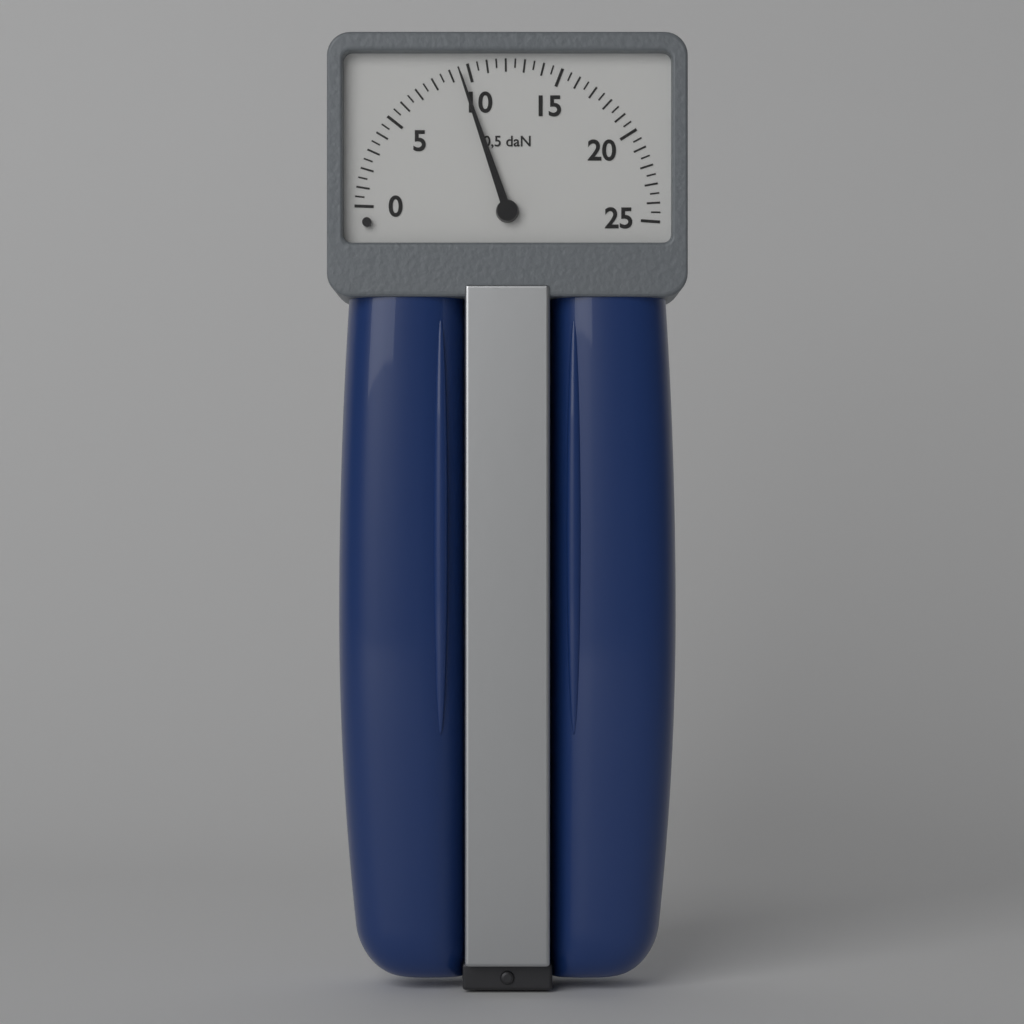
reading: 9.5 daN
